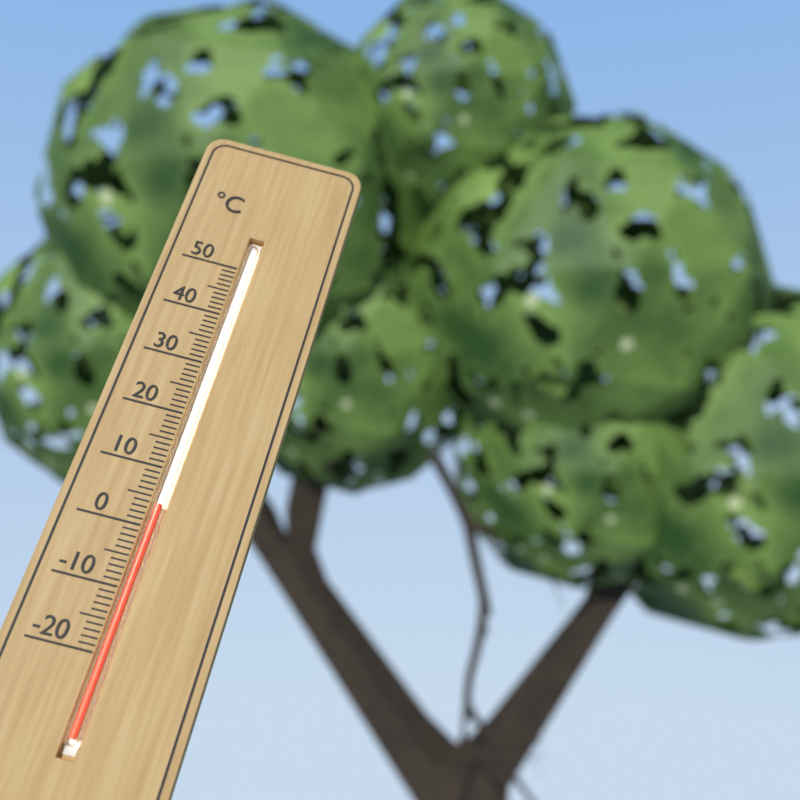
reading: 4 °C
